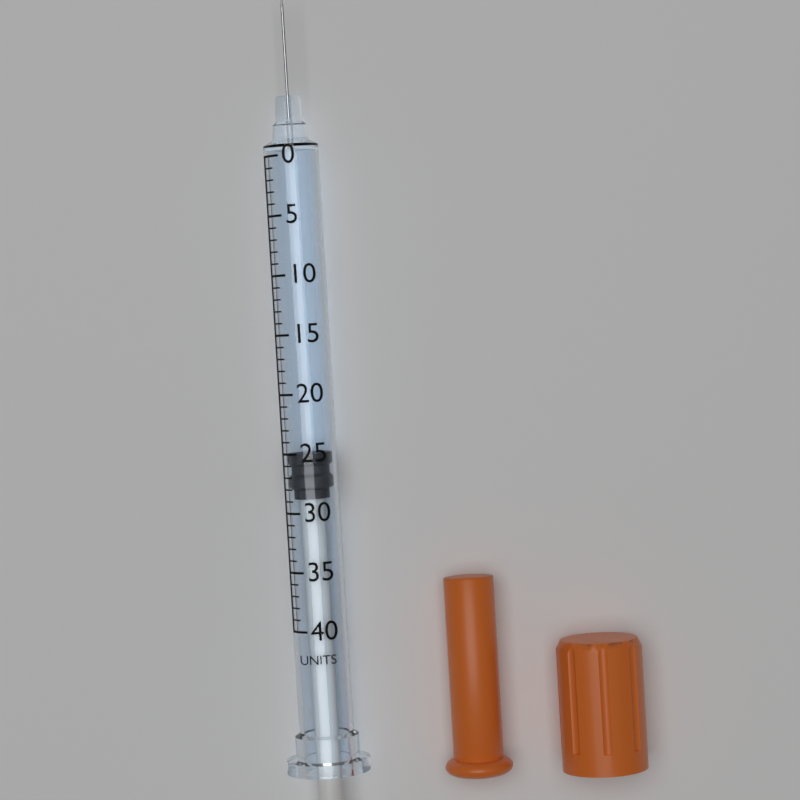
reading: 25 units
